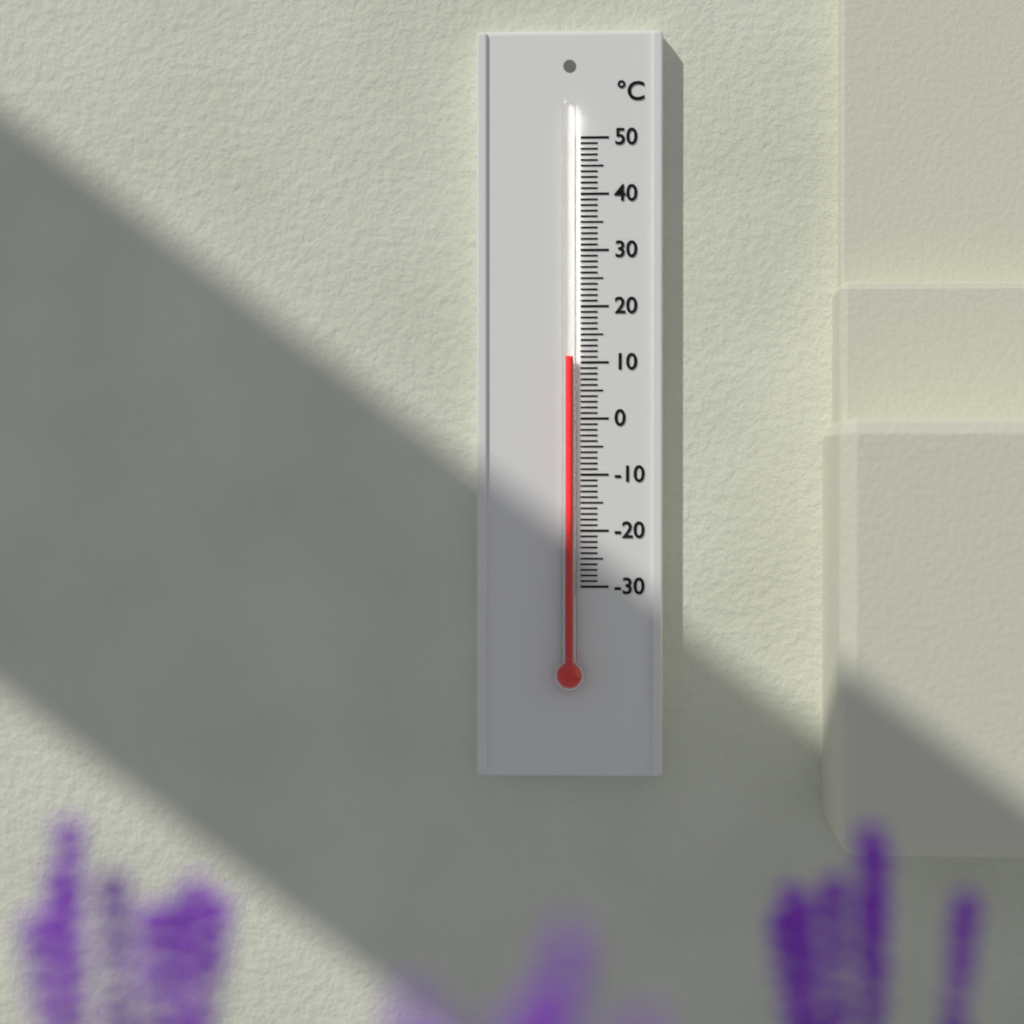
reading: 11 °C
